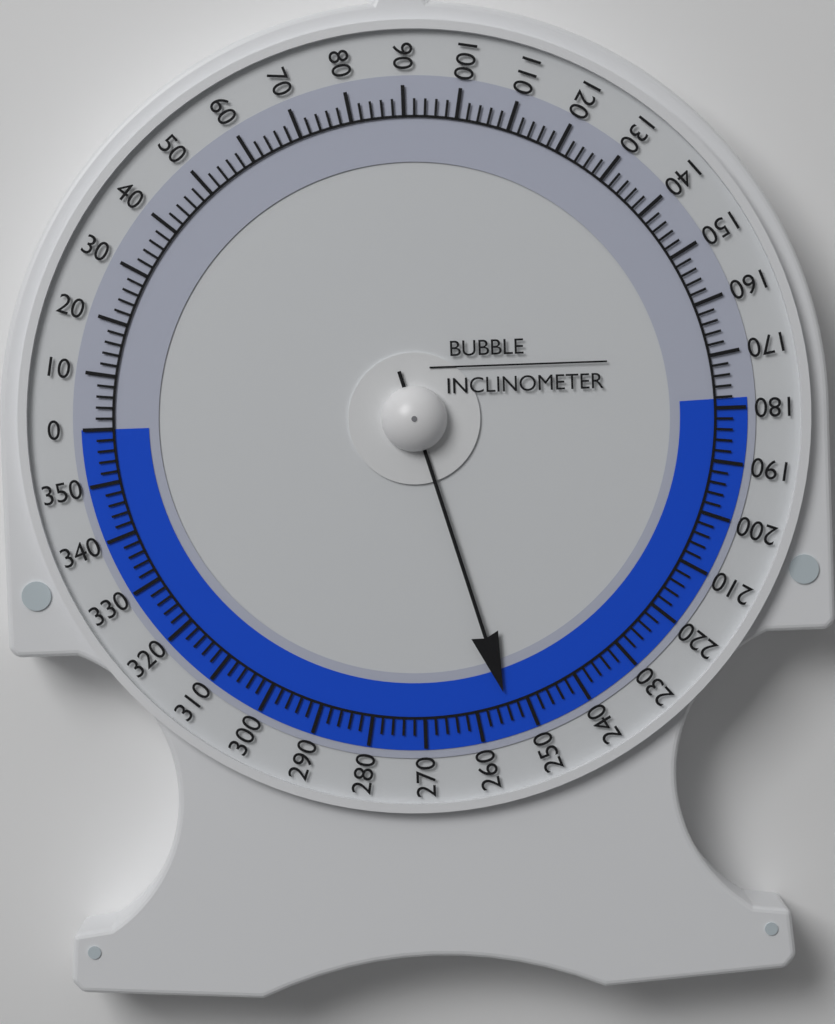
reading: 254 (no unit)
